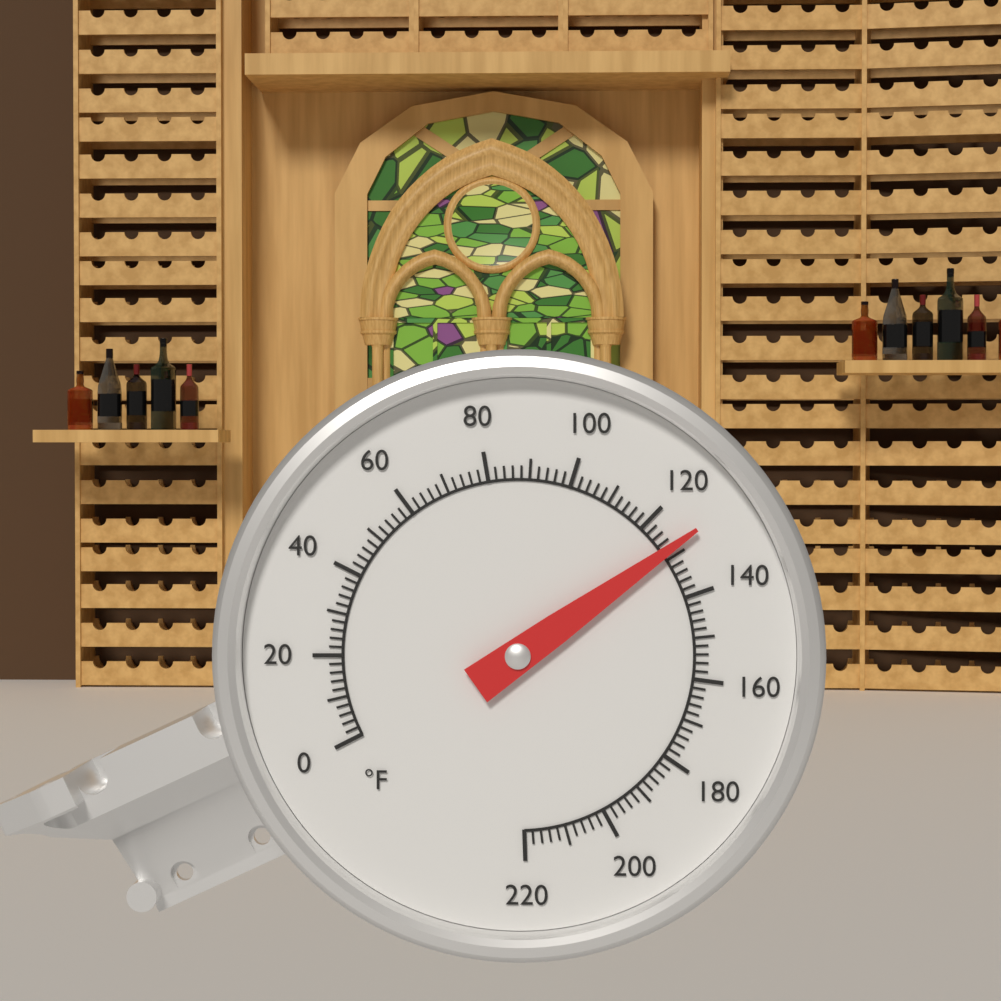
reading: 128 °F
